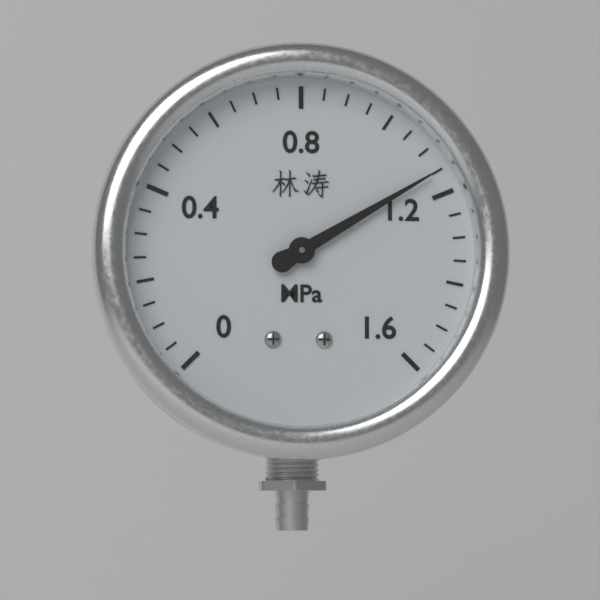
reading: 1.15 MPa
